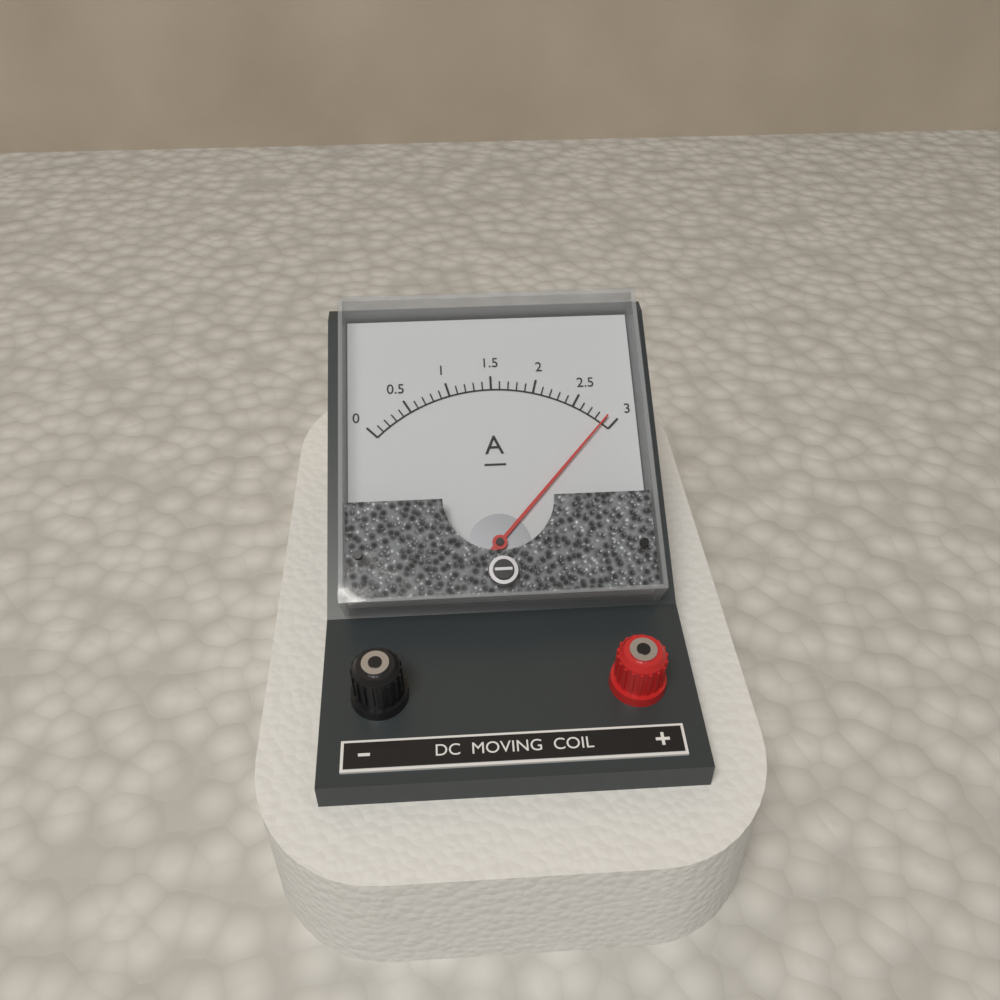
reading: 2.9 A
